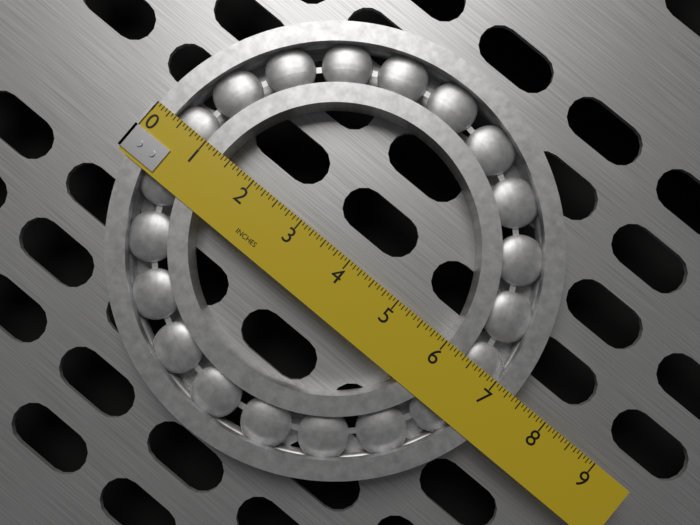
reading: 7.3750 in
